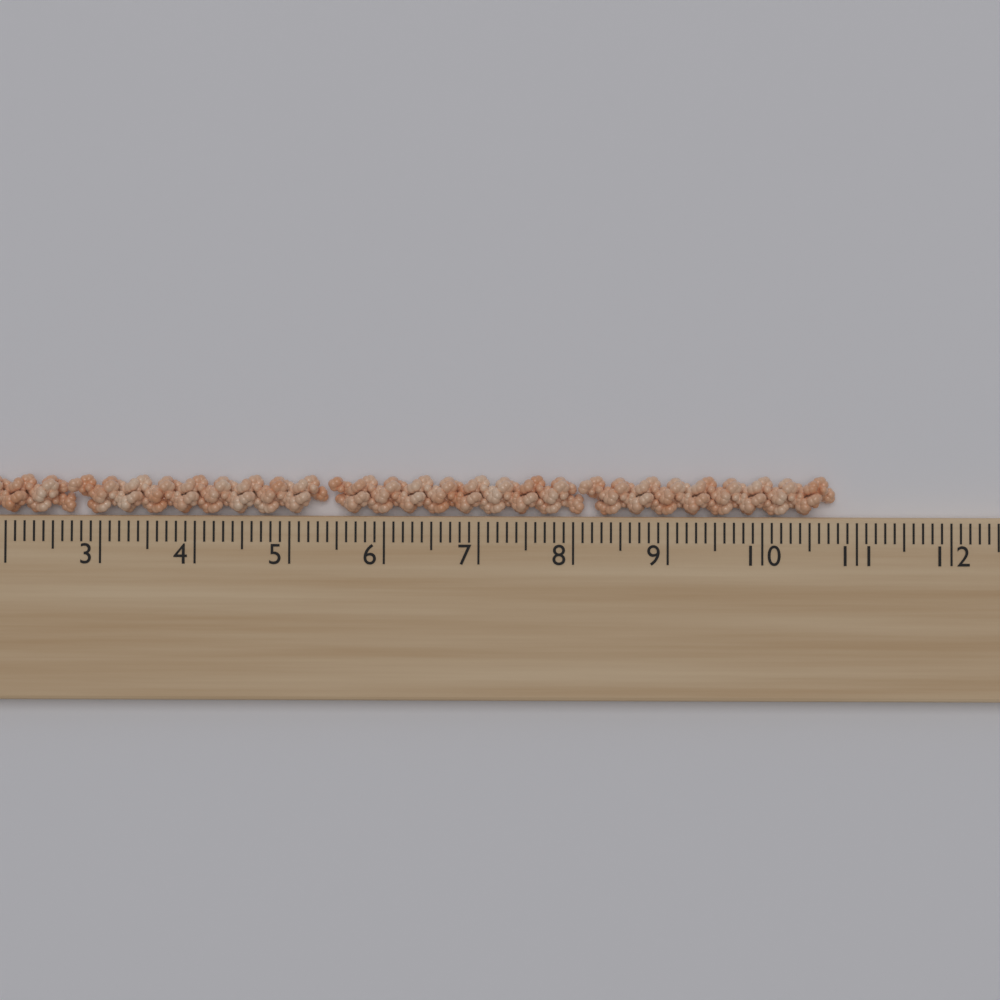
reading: 10.8 cm
